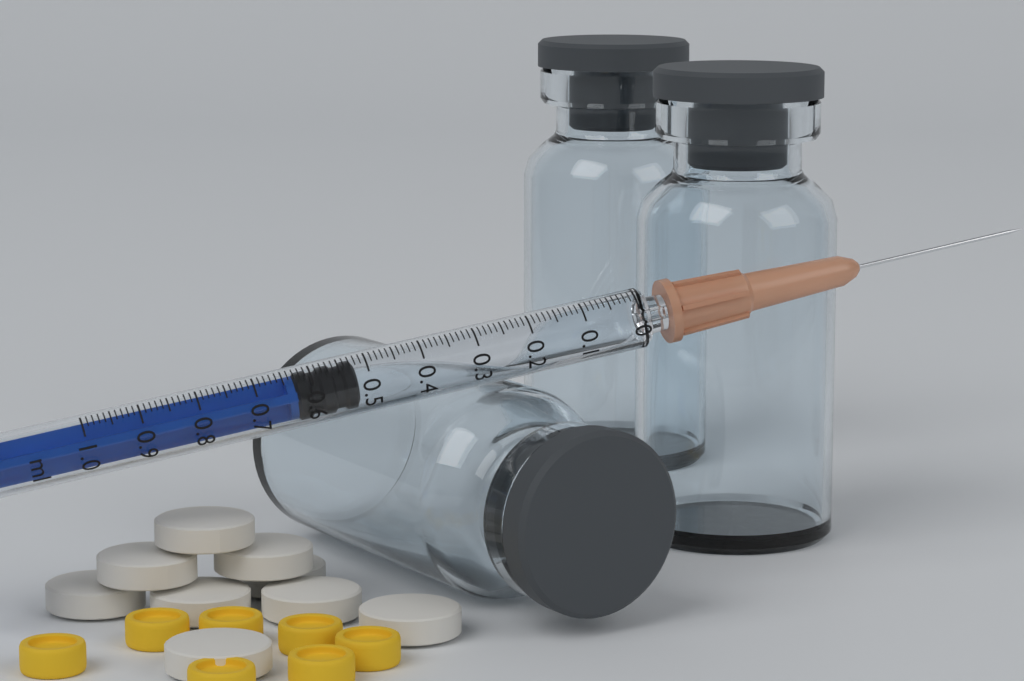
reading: 0.52 ml
